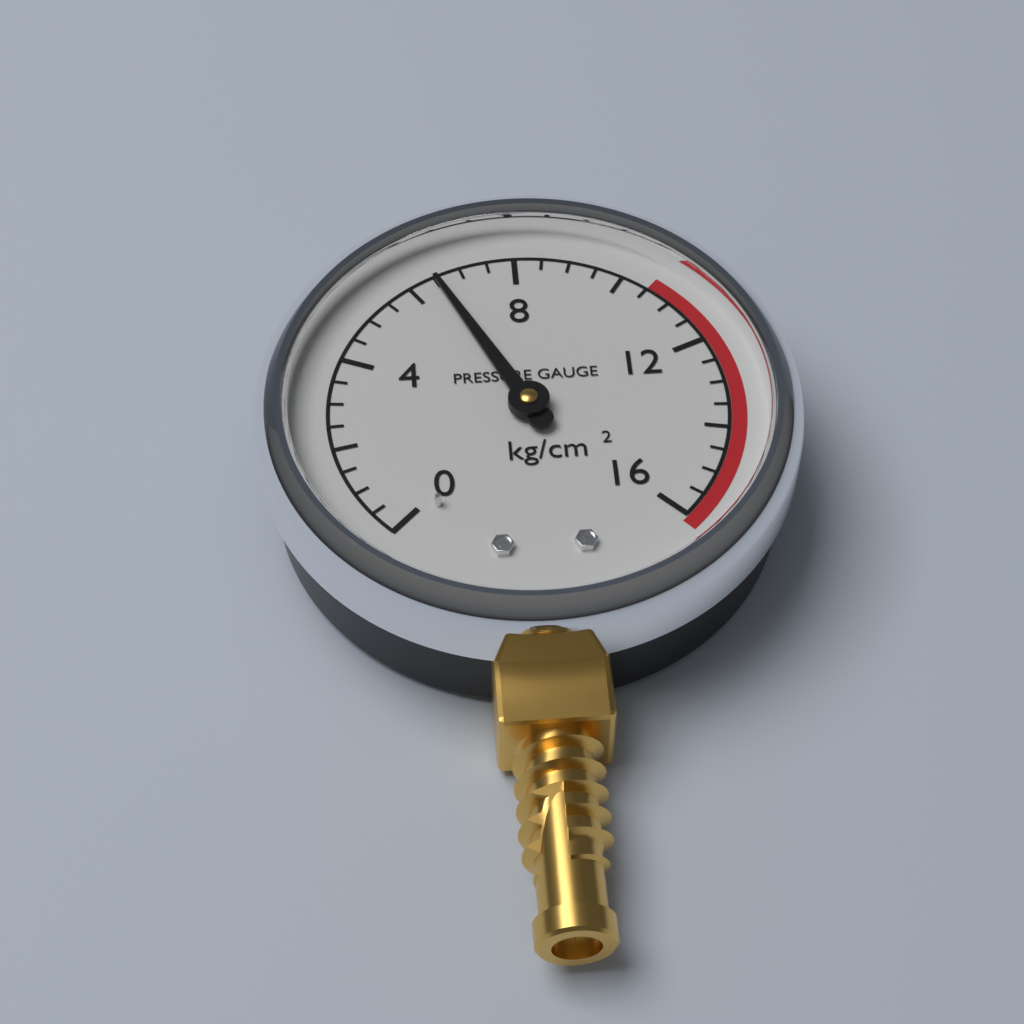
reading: 6.5 kg/cm²
